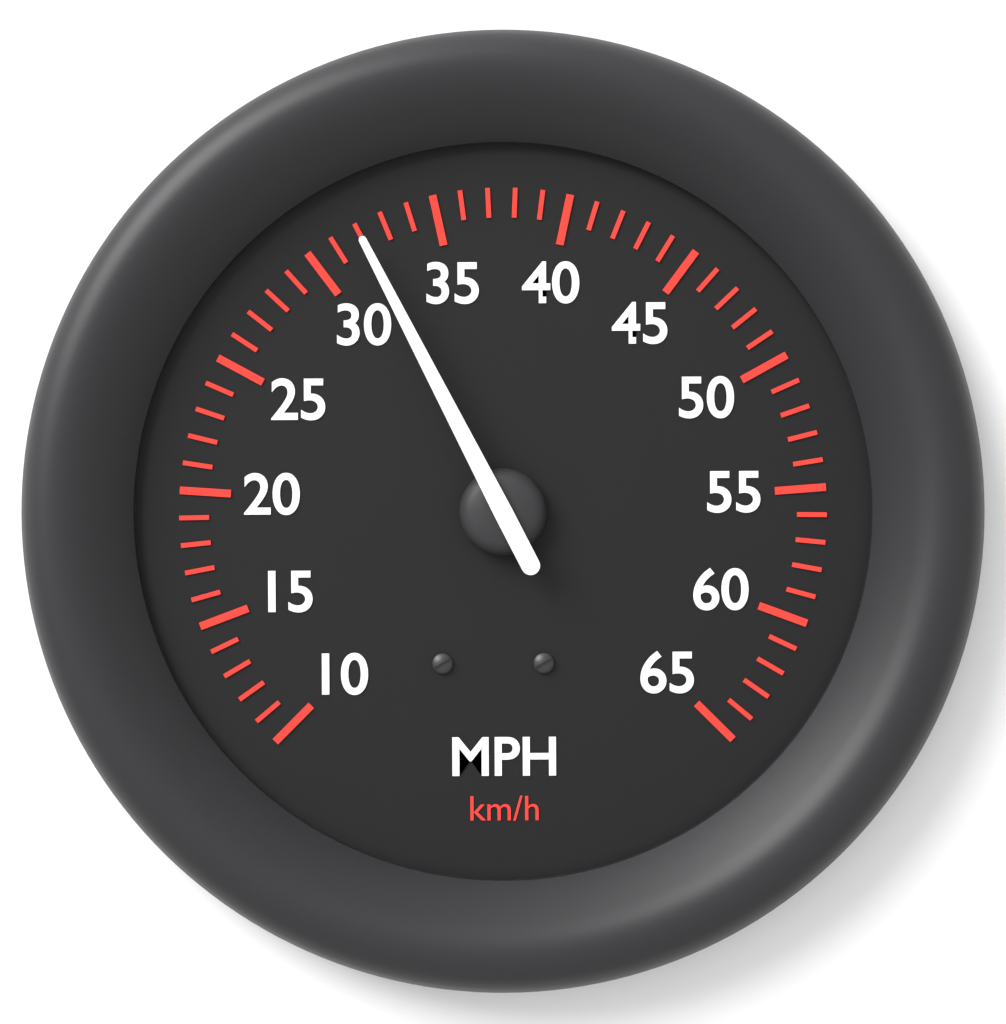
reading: 32 mph
